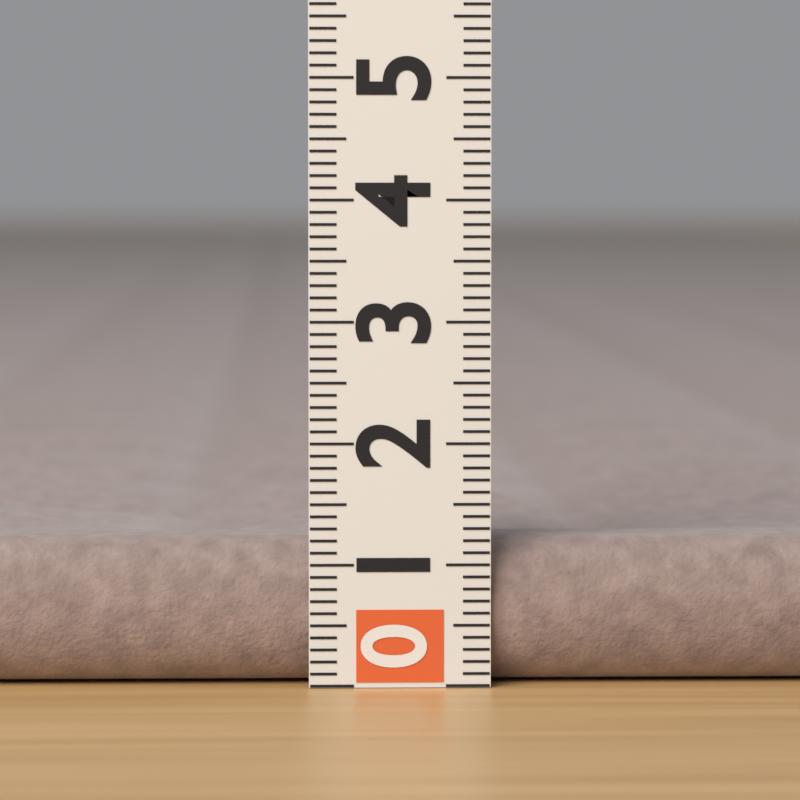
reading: 1.2 (no unit)
